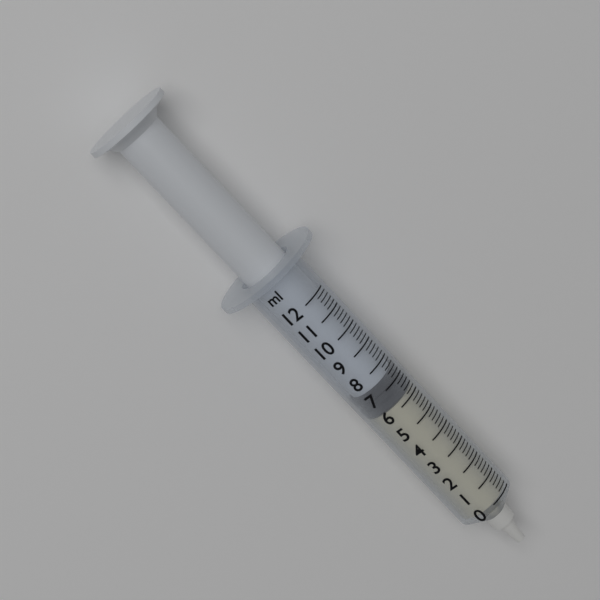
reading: 6.2 ml
